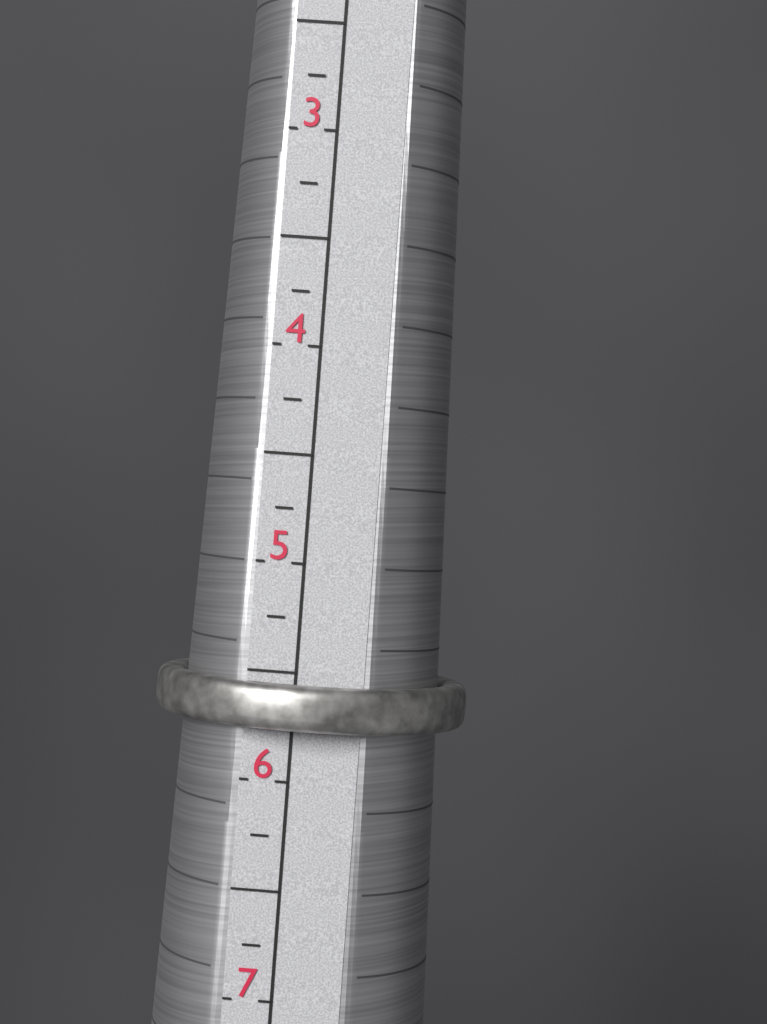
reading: 5.75 (no unit)
